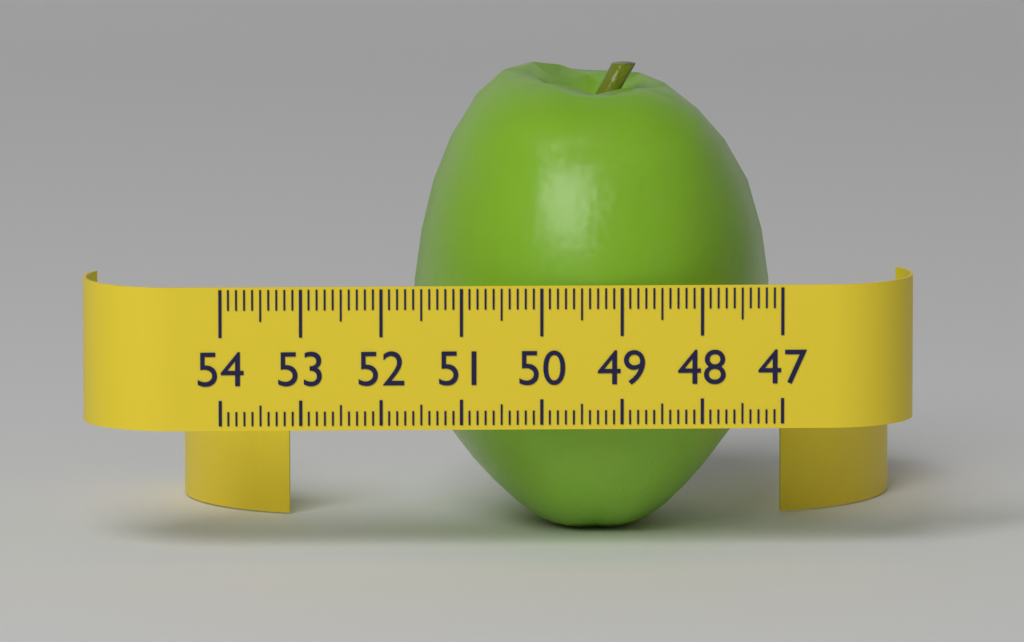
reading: 51.5 (no unit)
